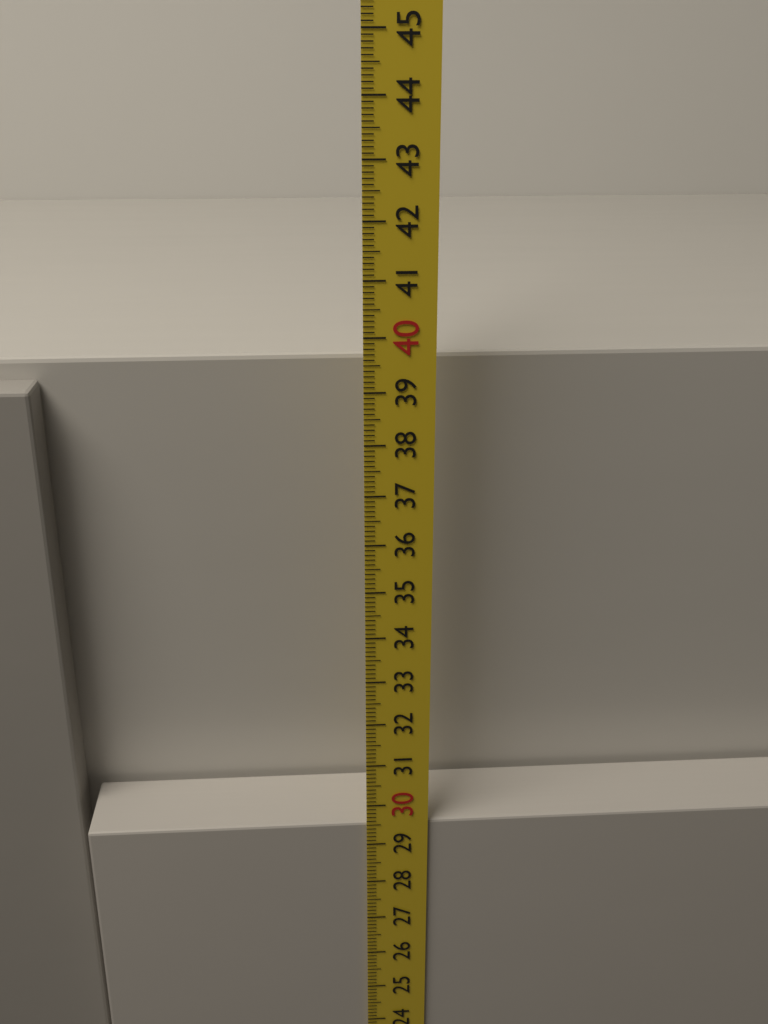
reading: 29.5 cm
